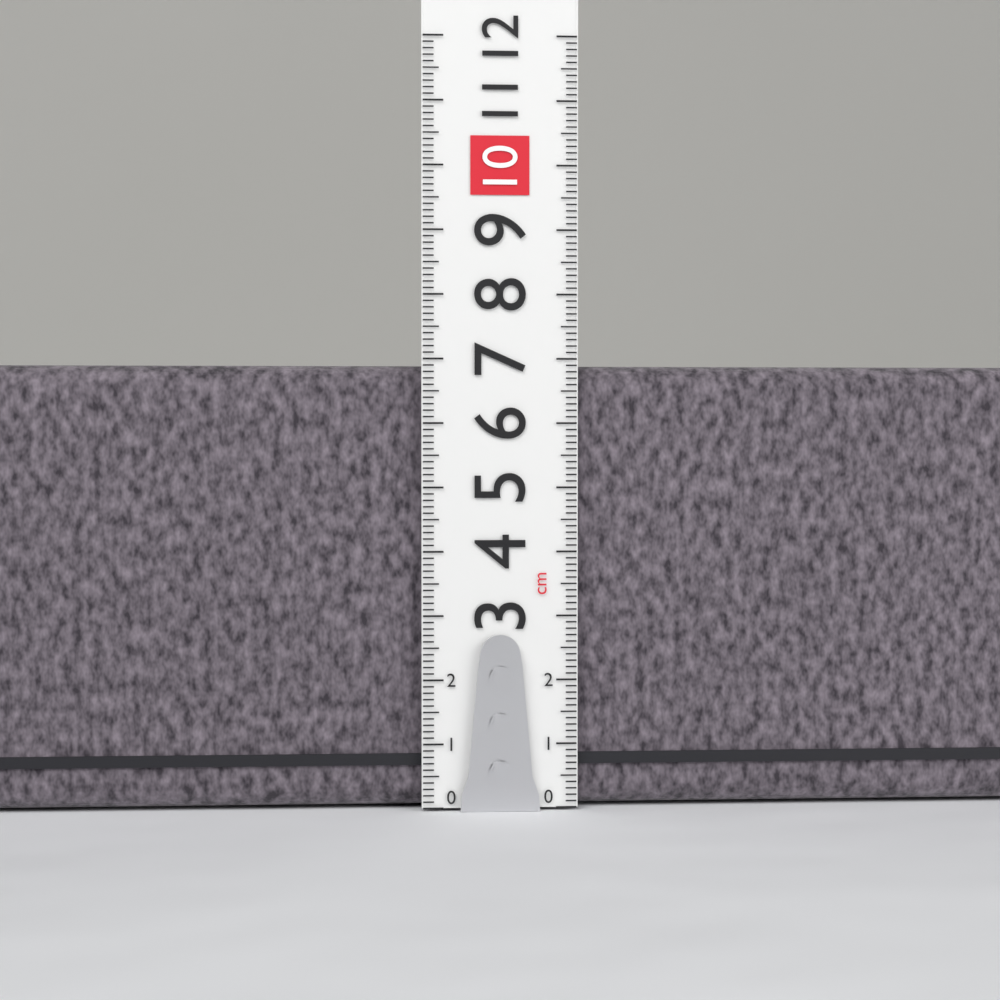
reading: 6.9 cm
